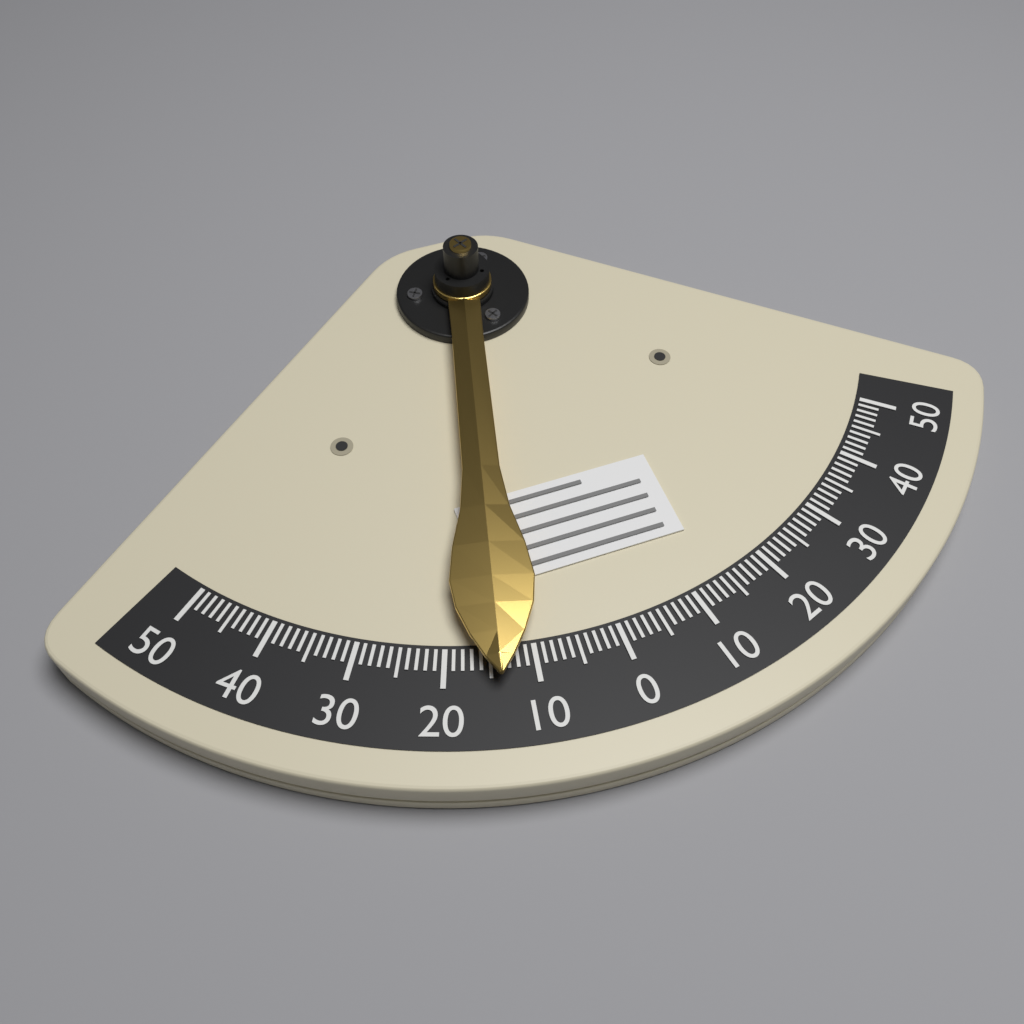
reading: 14 (no unit)
